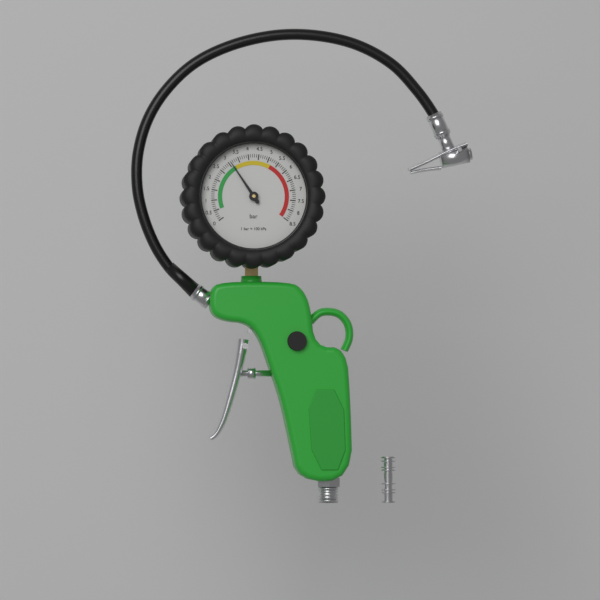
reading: 3.1 bar
